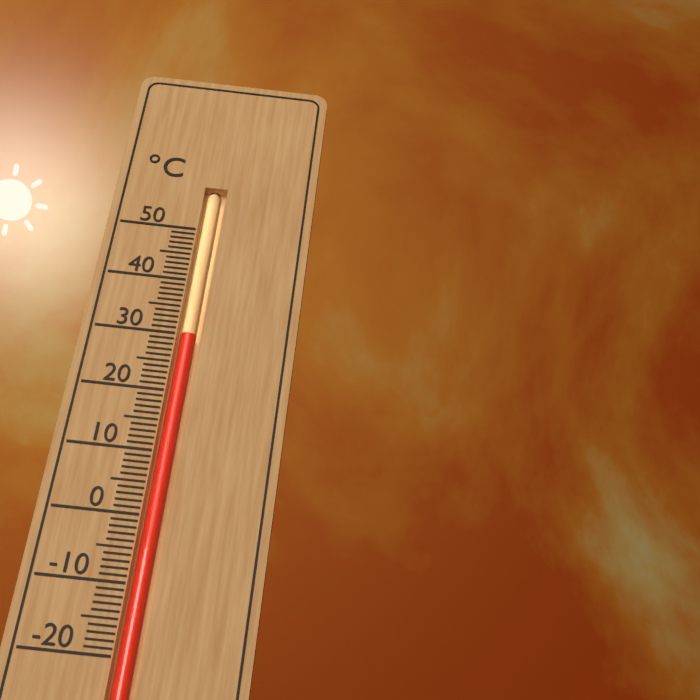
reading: 30 °C
